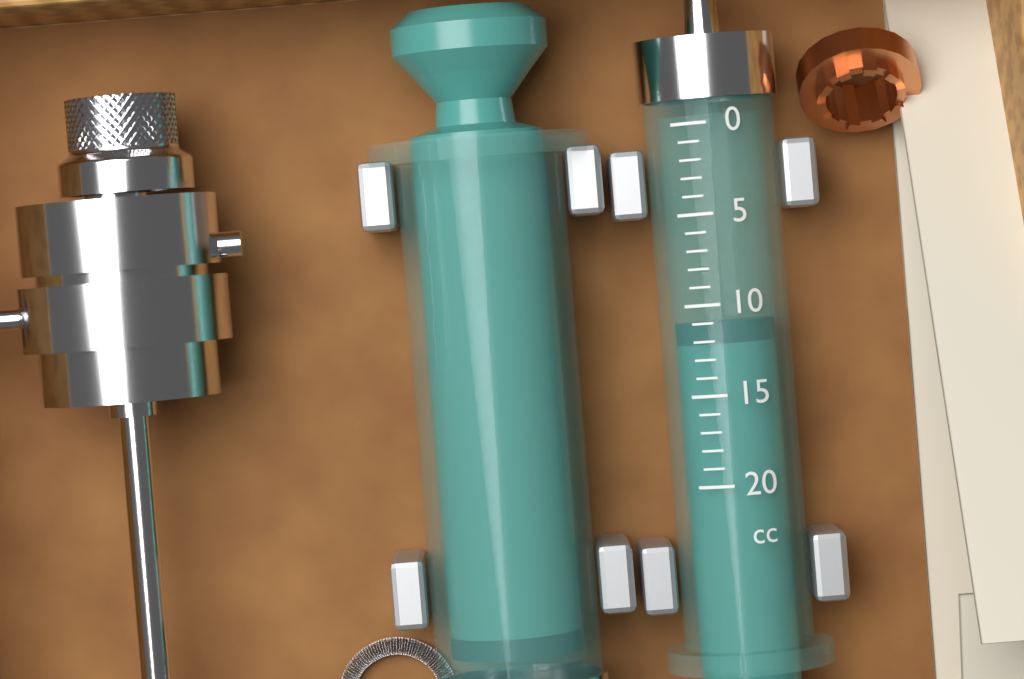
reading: 11 cc
